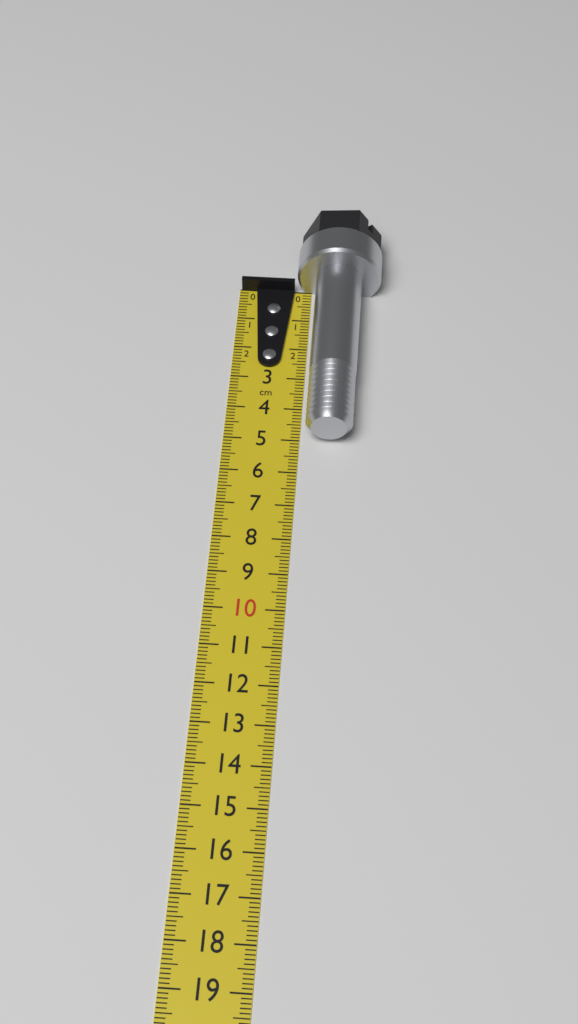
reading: 5.0 cm
